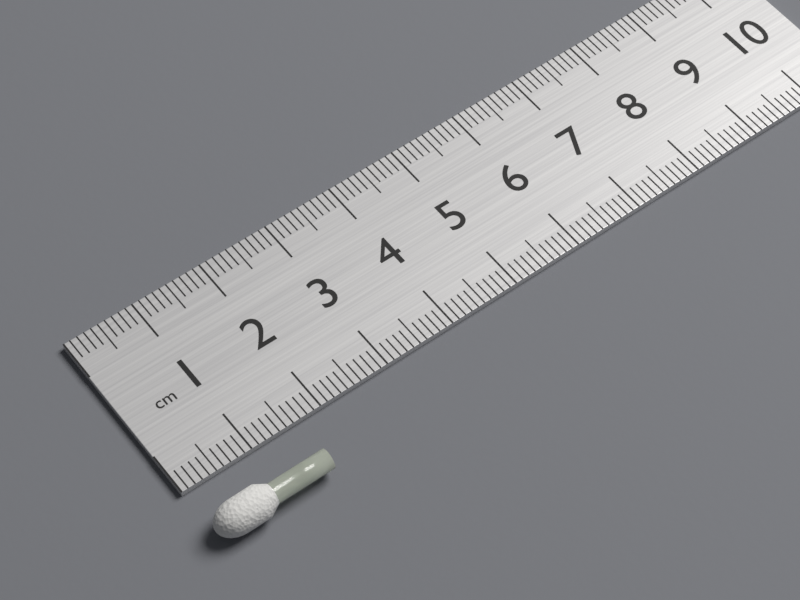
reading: 1.6 cm
